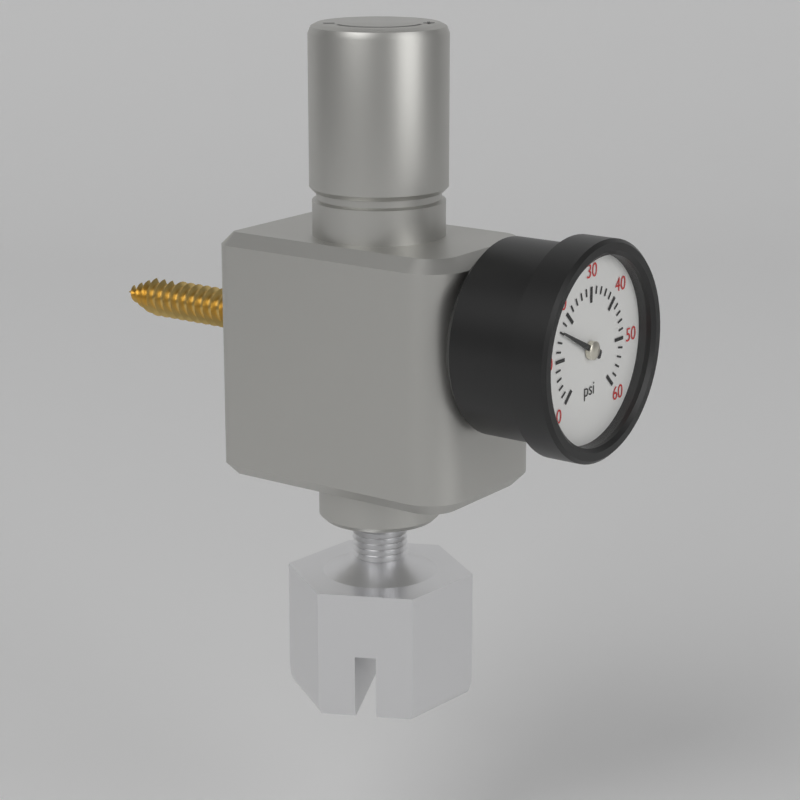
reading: 16 psi
